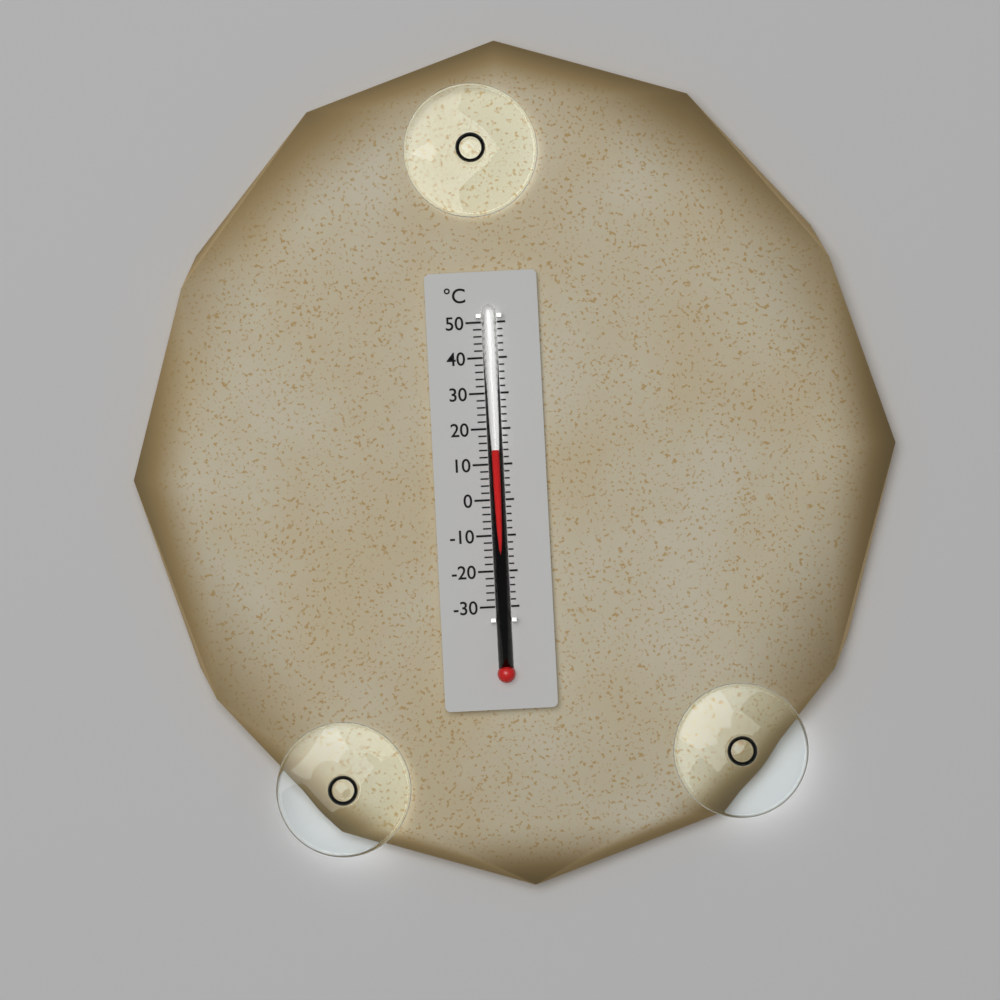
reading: 14 °C
